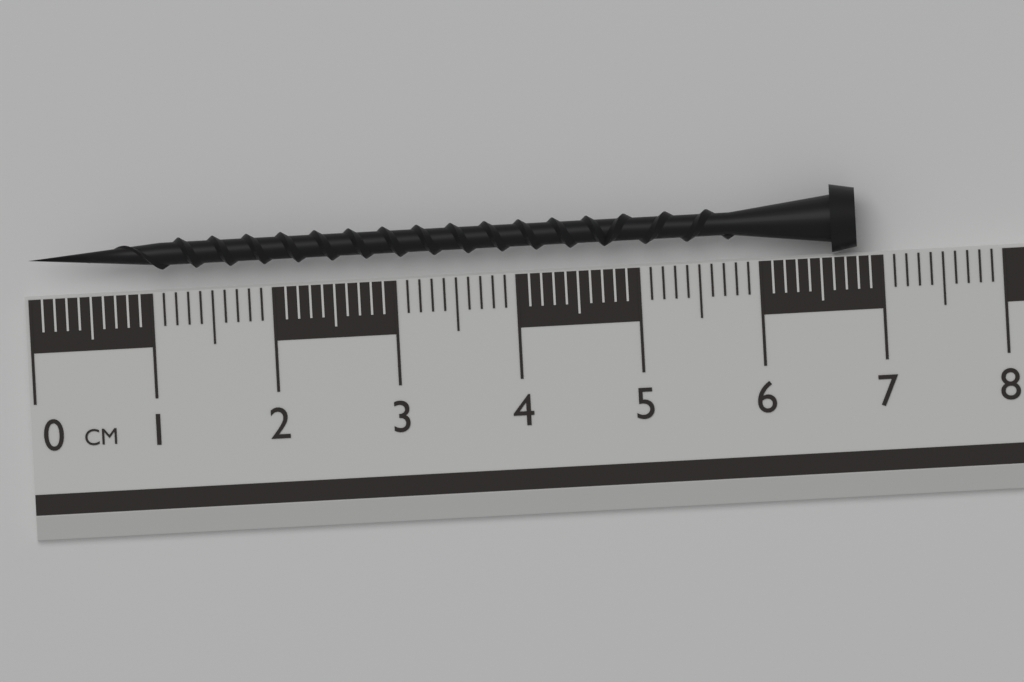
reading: 6.8 cm
